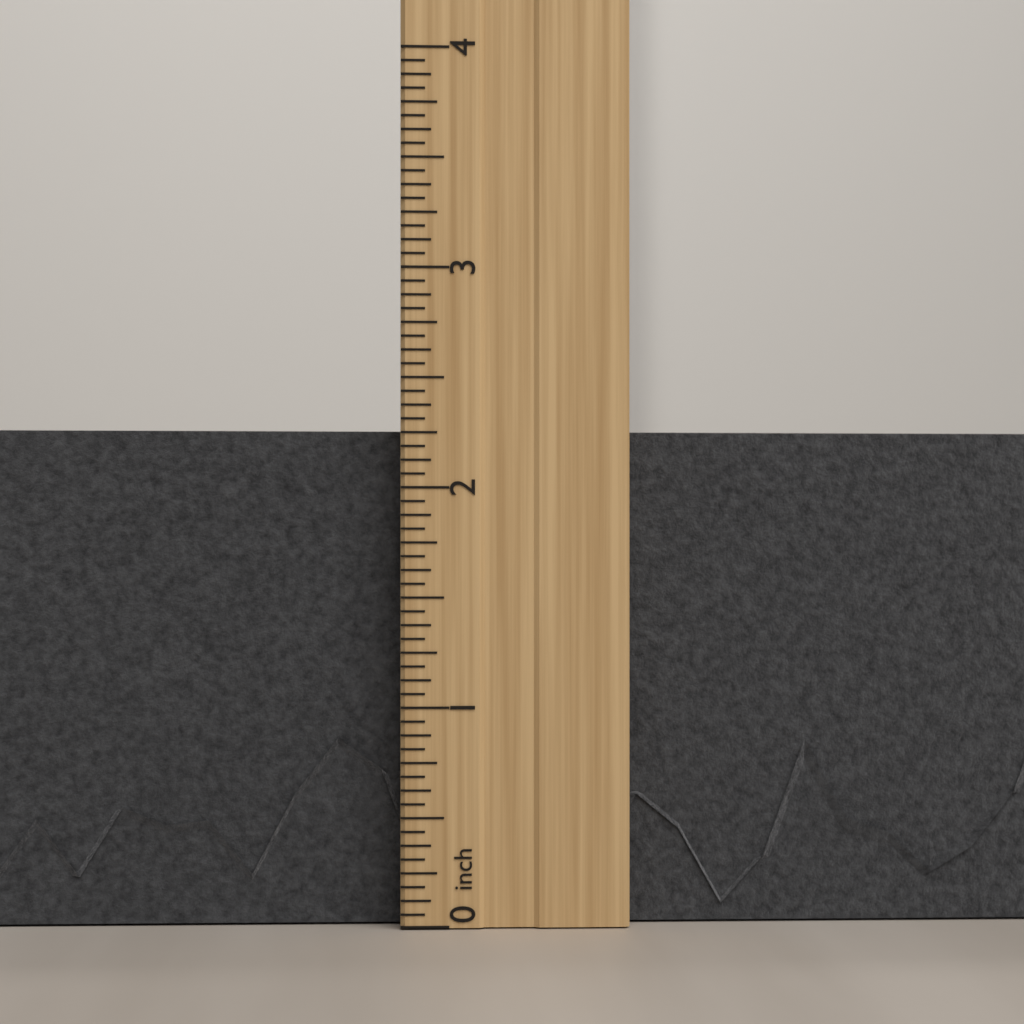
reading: 2.3125 inch
